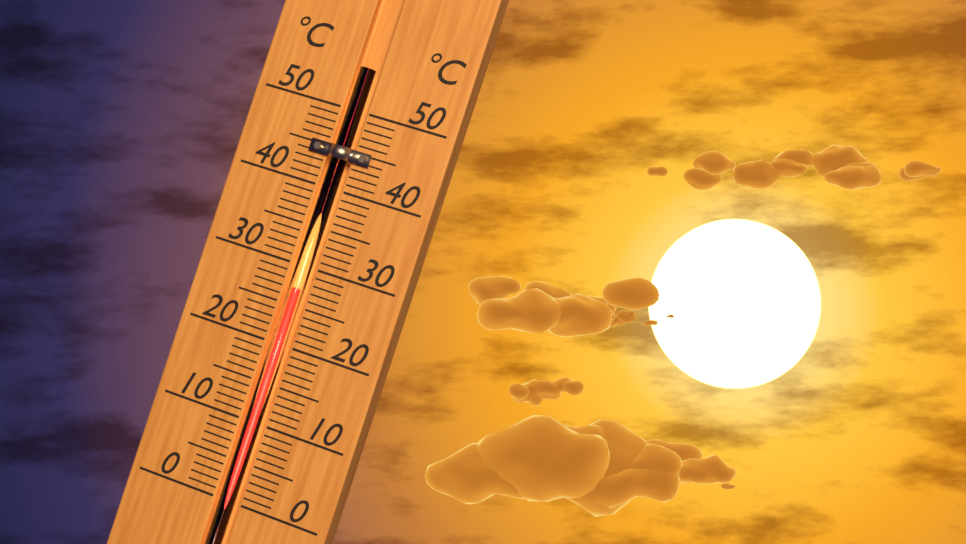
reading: 27 °C
